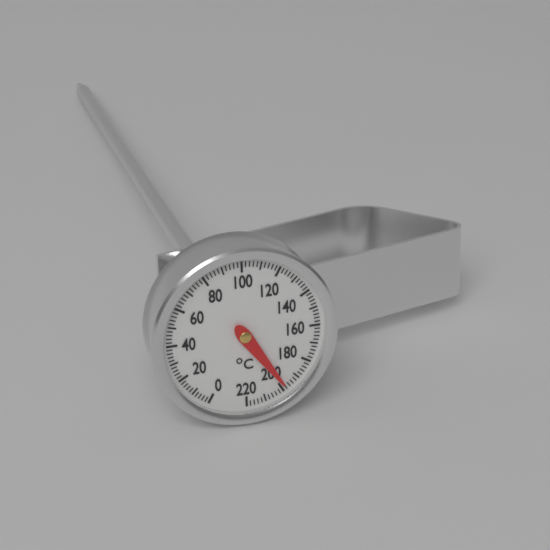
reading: 198 °C
